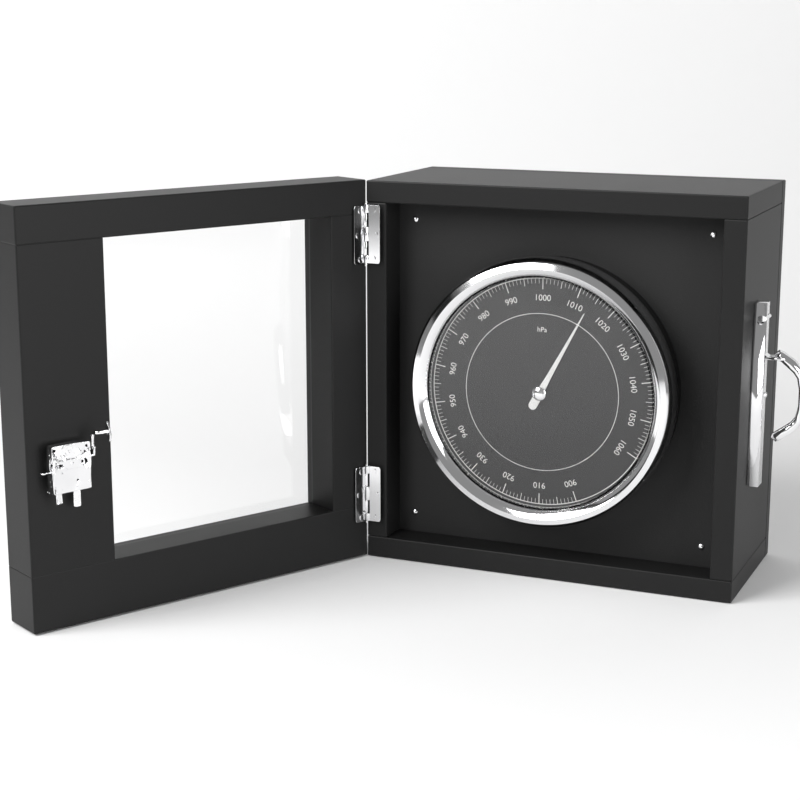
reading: 1014 hPa
